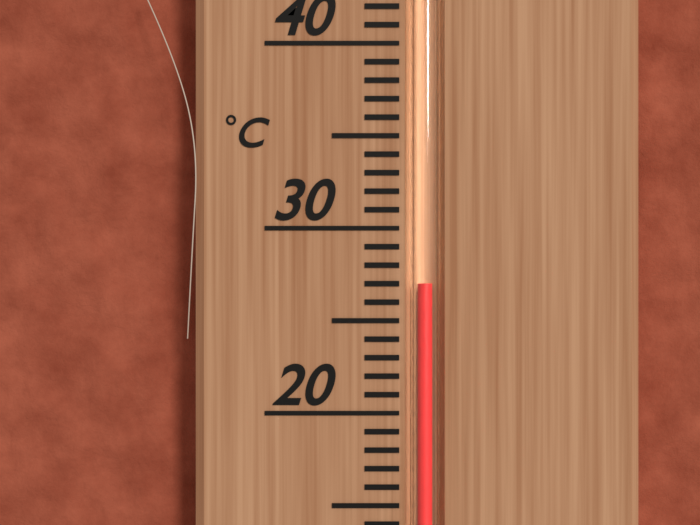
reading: 27 °C
